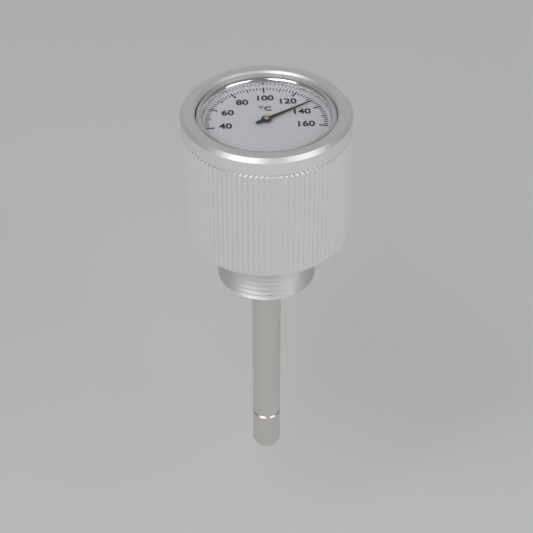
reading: 134 °C
